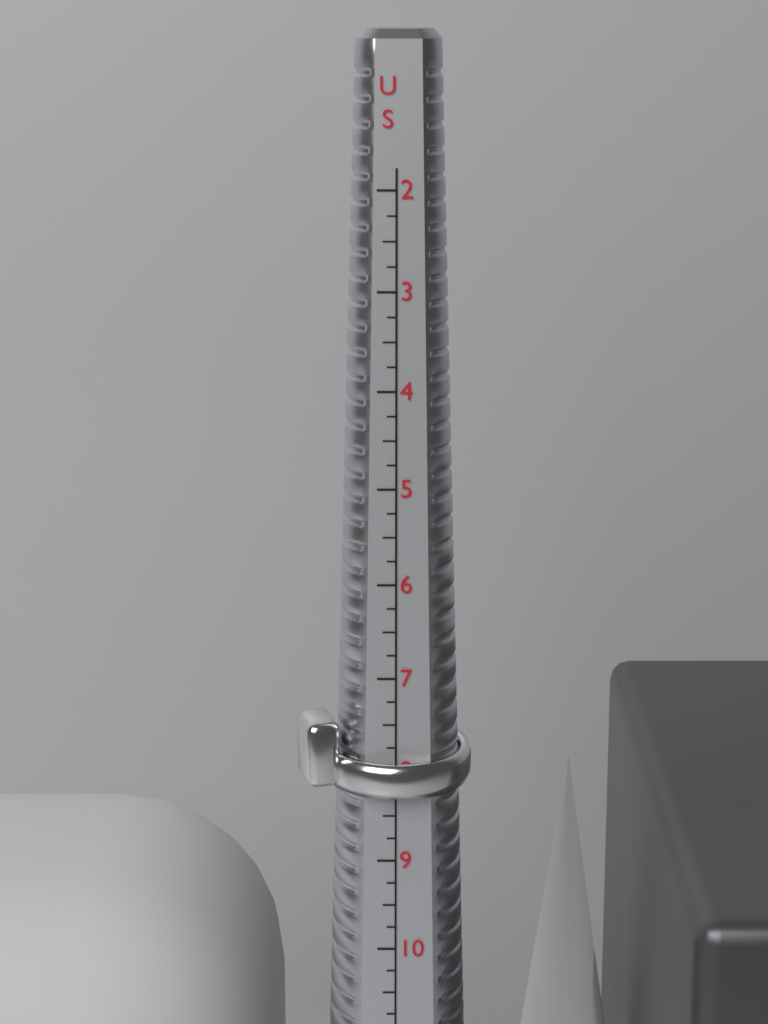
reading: 8.25 US
